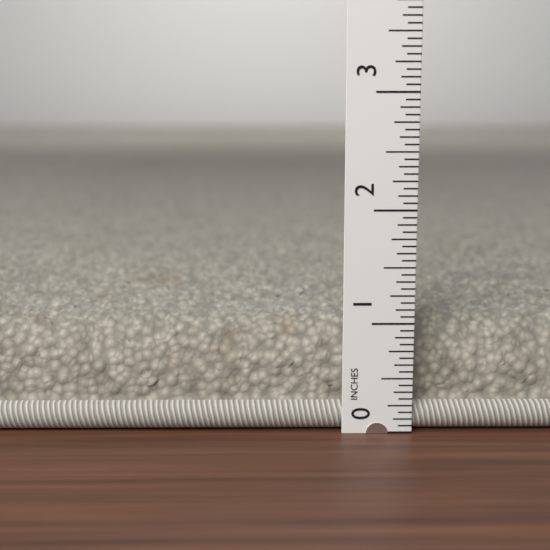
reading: 1.0000 in
